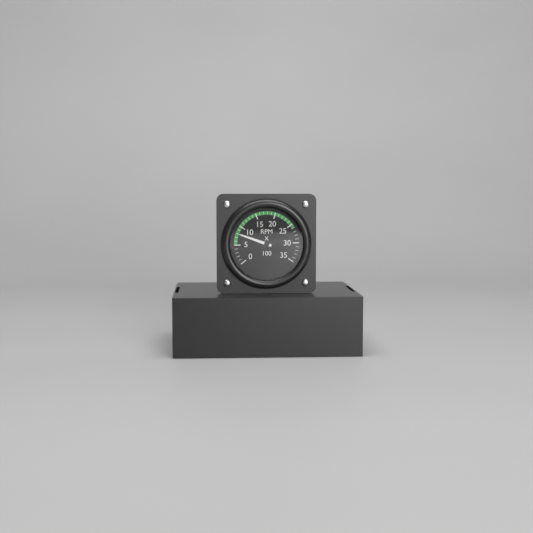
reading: 8 RPM x 100
